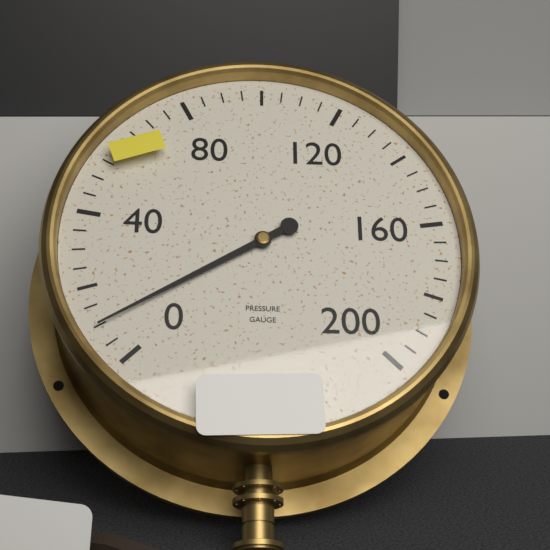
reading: 10 (no unit)
